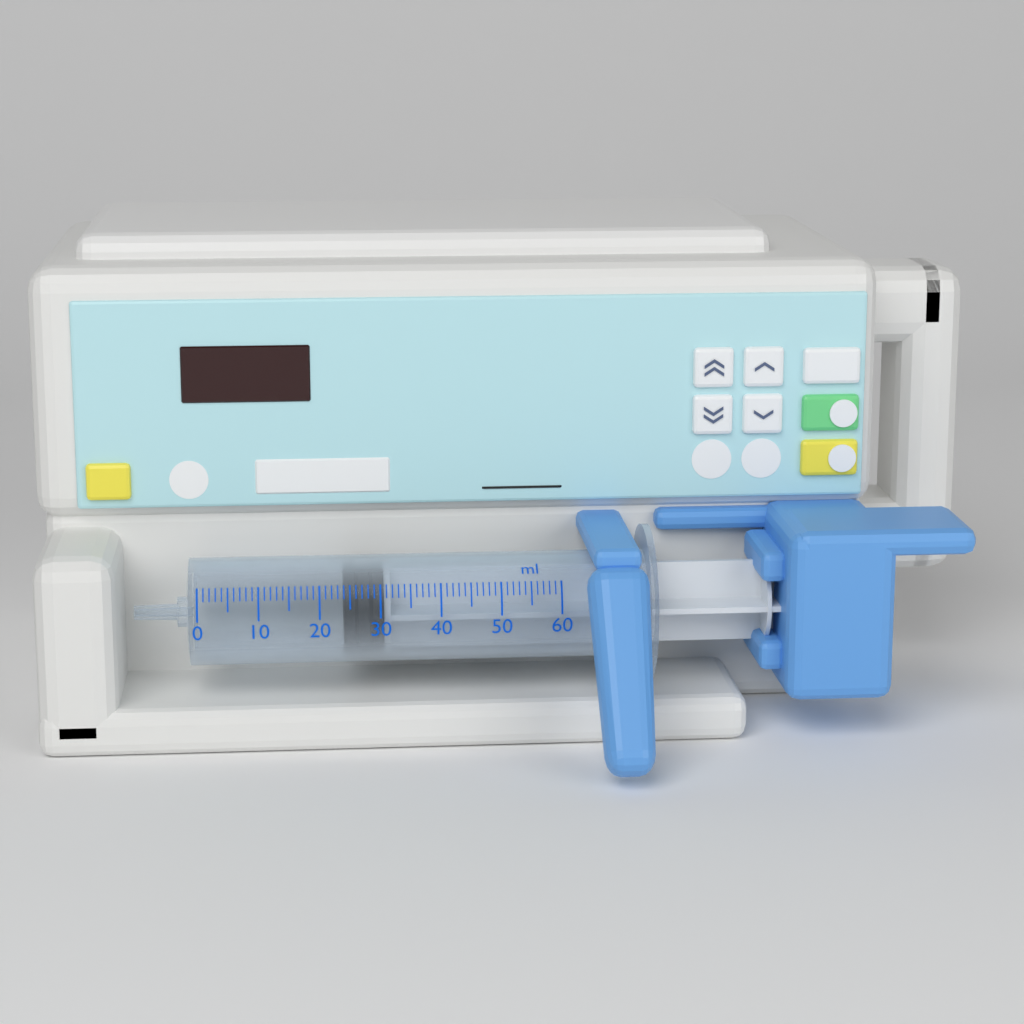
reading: 24 ml
